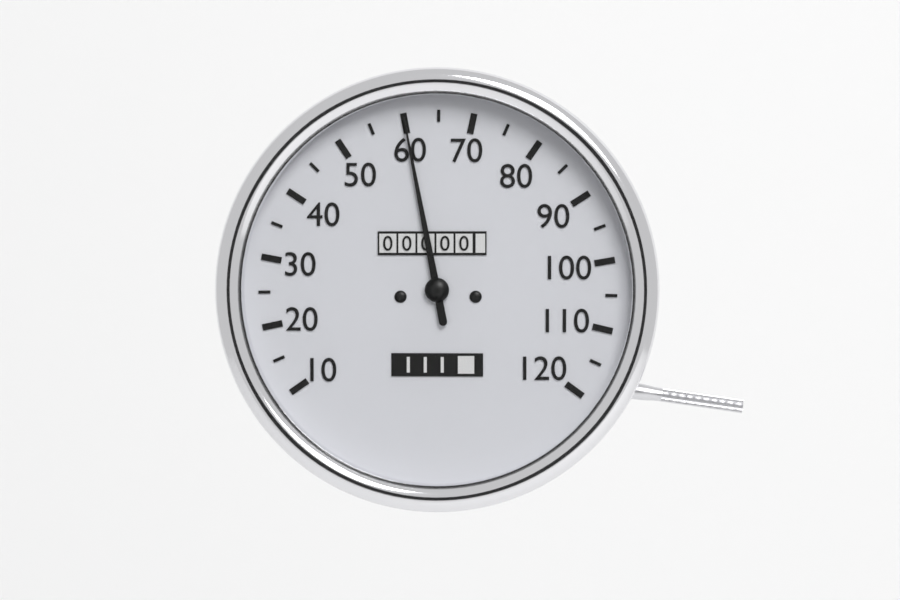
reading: 60 (no unit)
